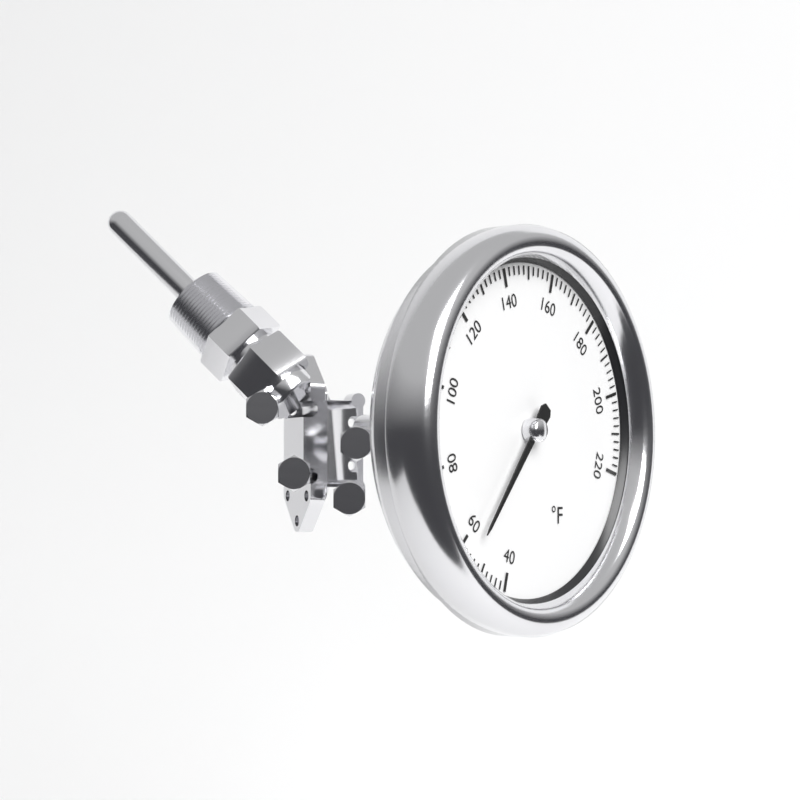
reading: 56 °F
